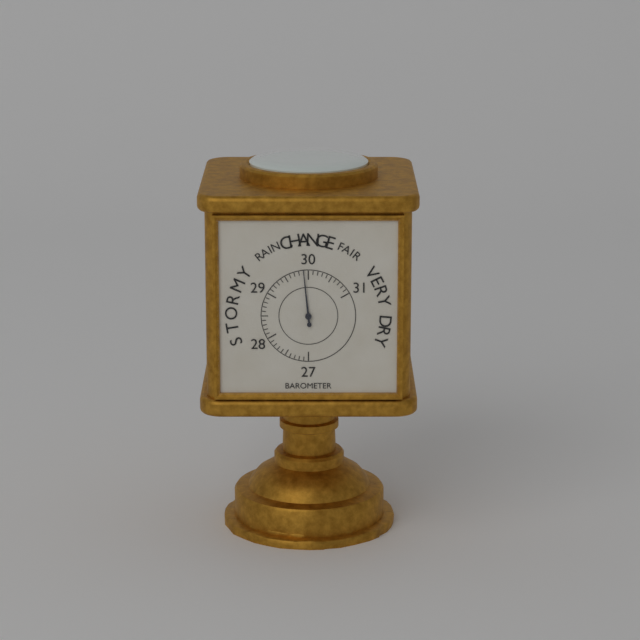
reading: 29.9 (no unit)
